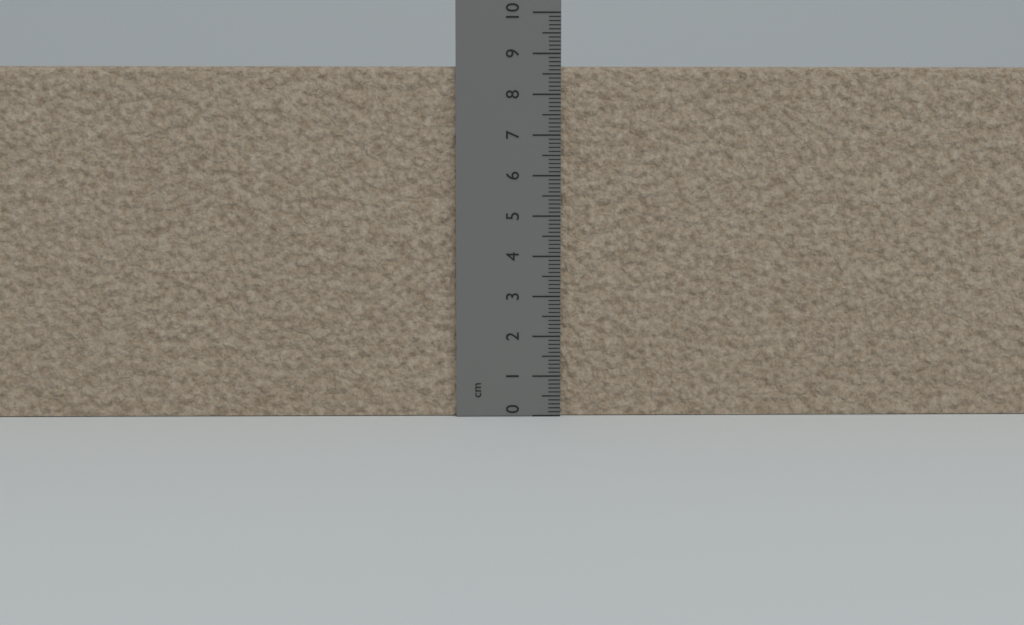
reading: 8.7 cm
